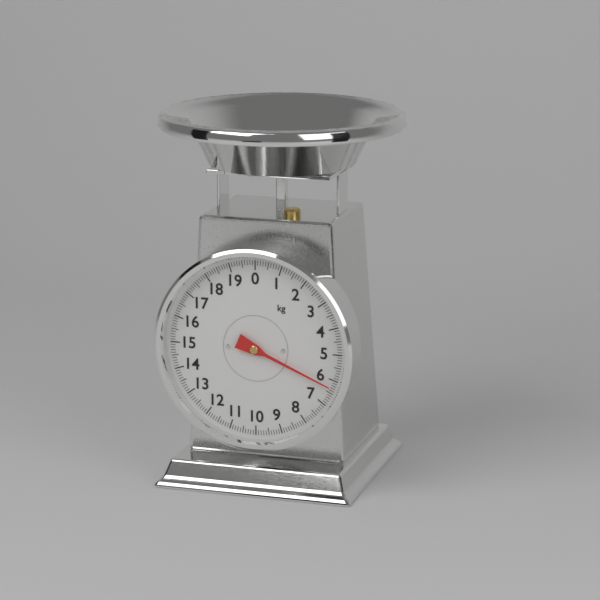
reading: 6.3 kg
